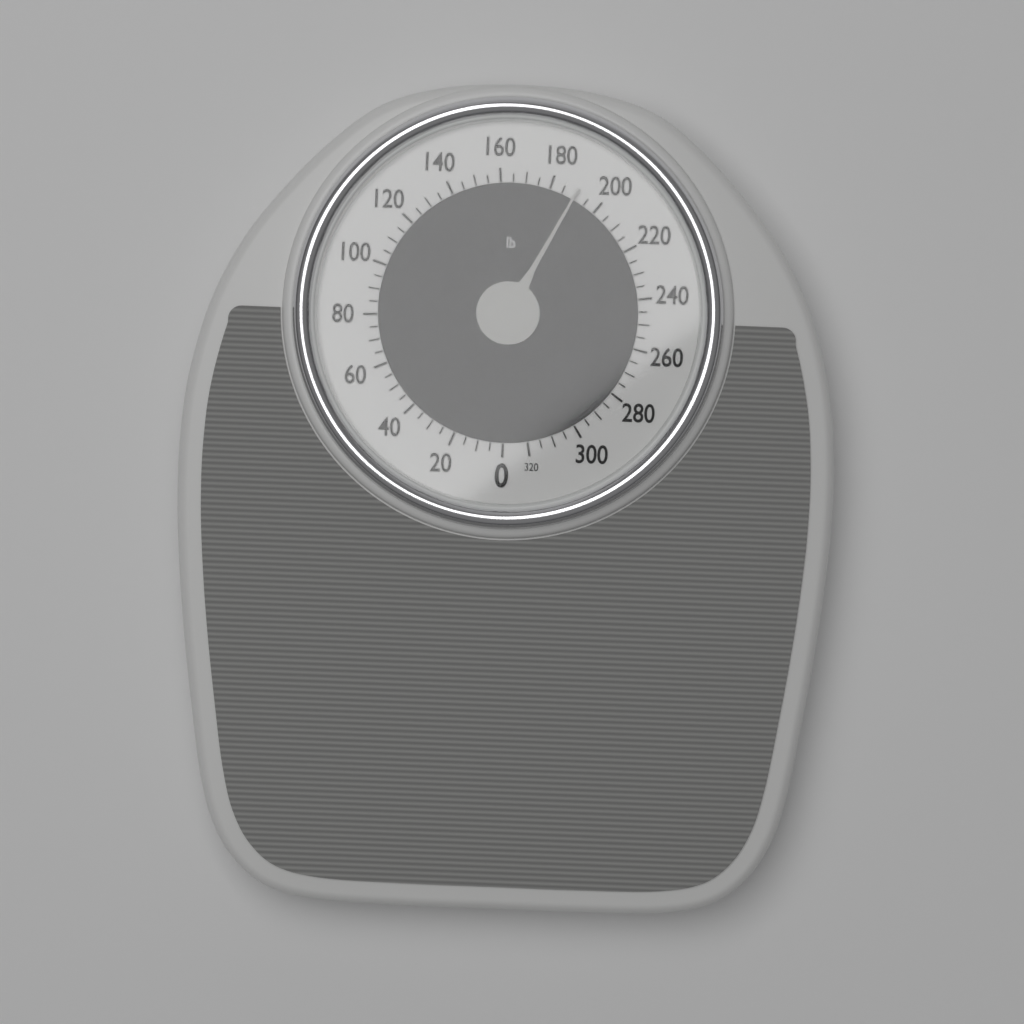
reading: 190 lb
